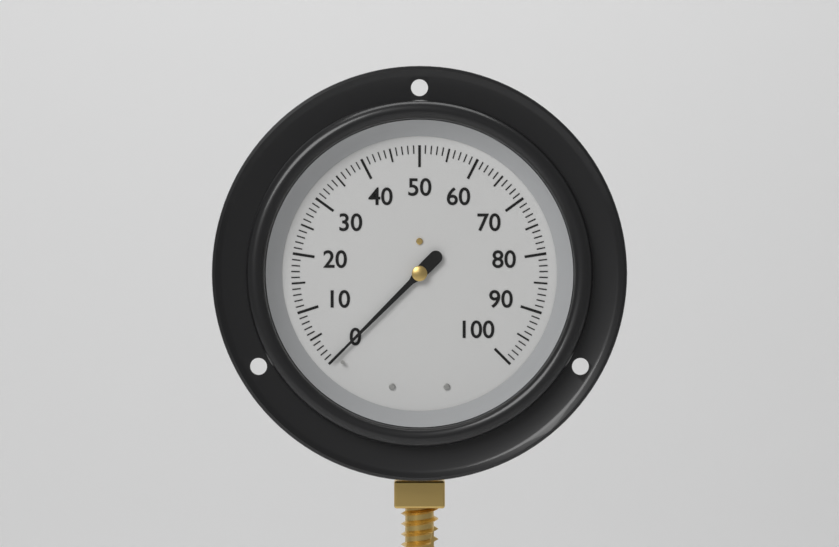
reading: 0 (no unit)
